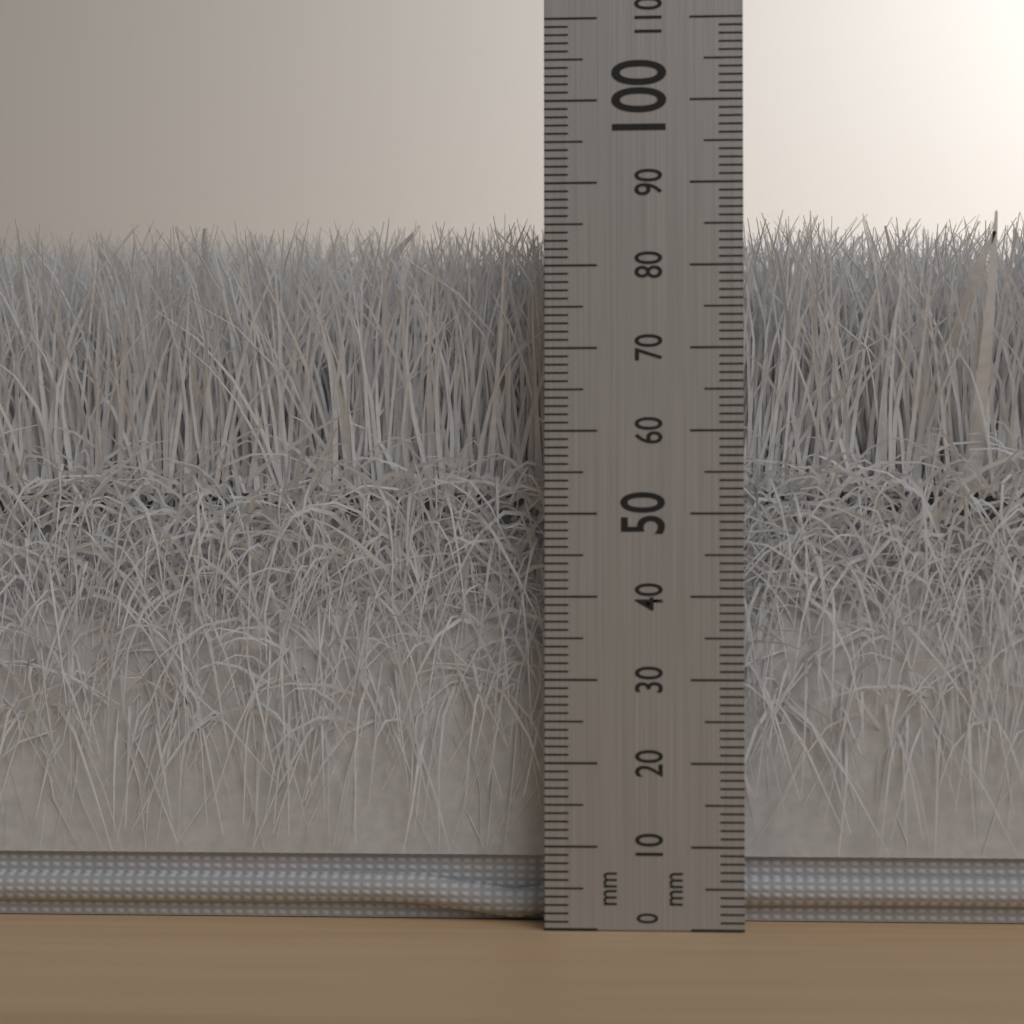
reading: 87 mm
